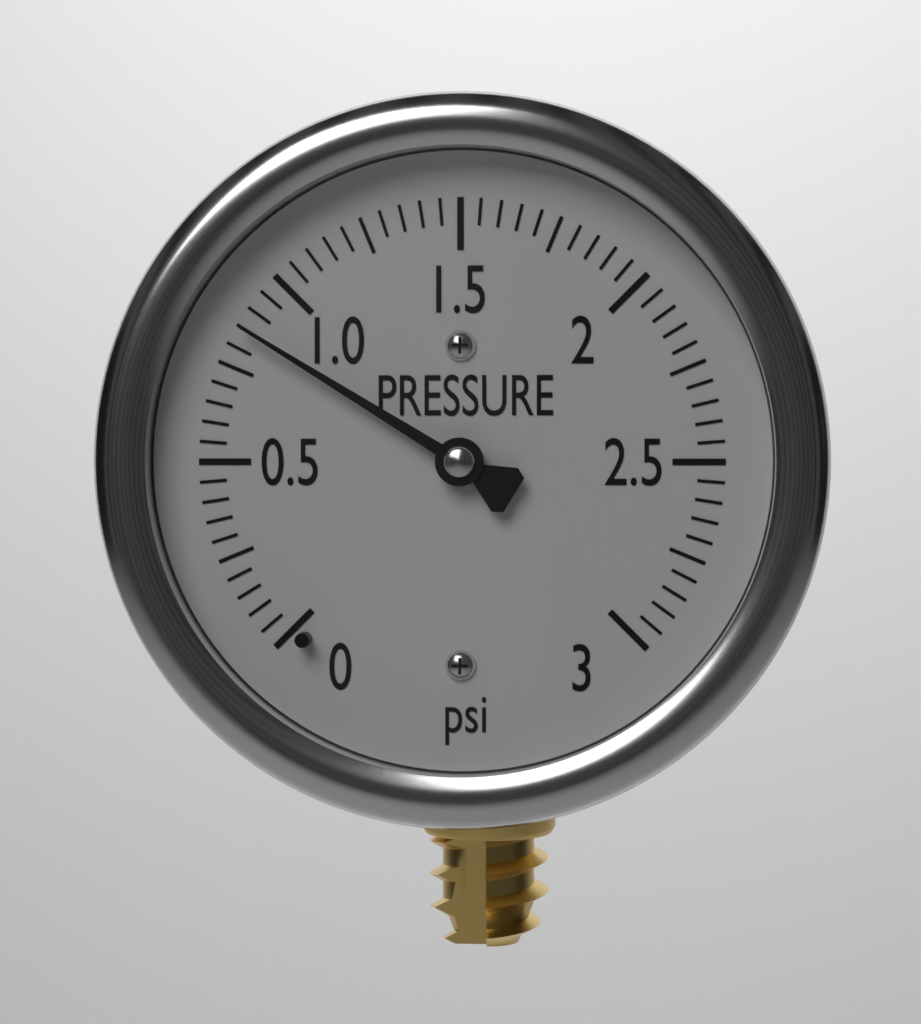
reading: 0.85 psi
